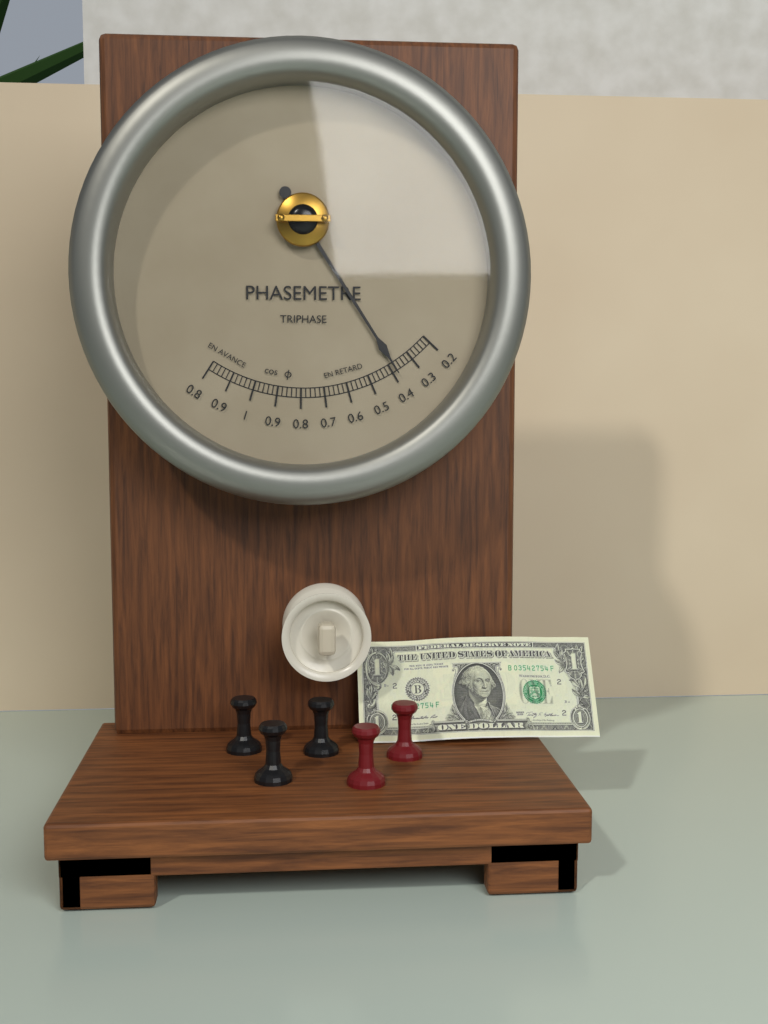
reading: 0.38 cos φ
